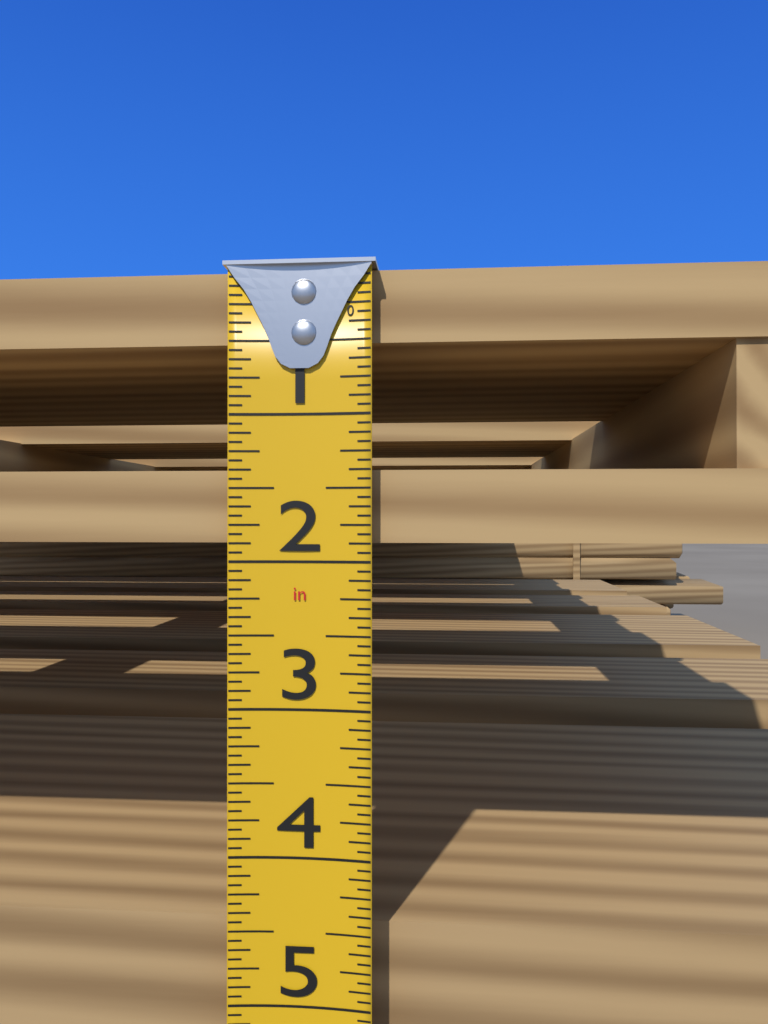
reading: 1.8750 in
